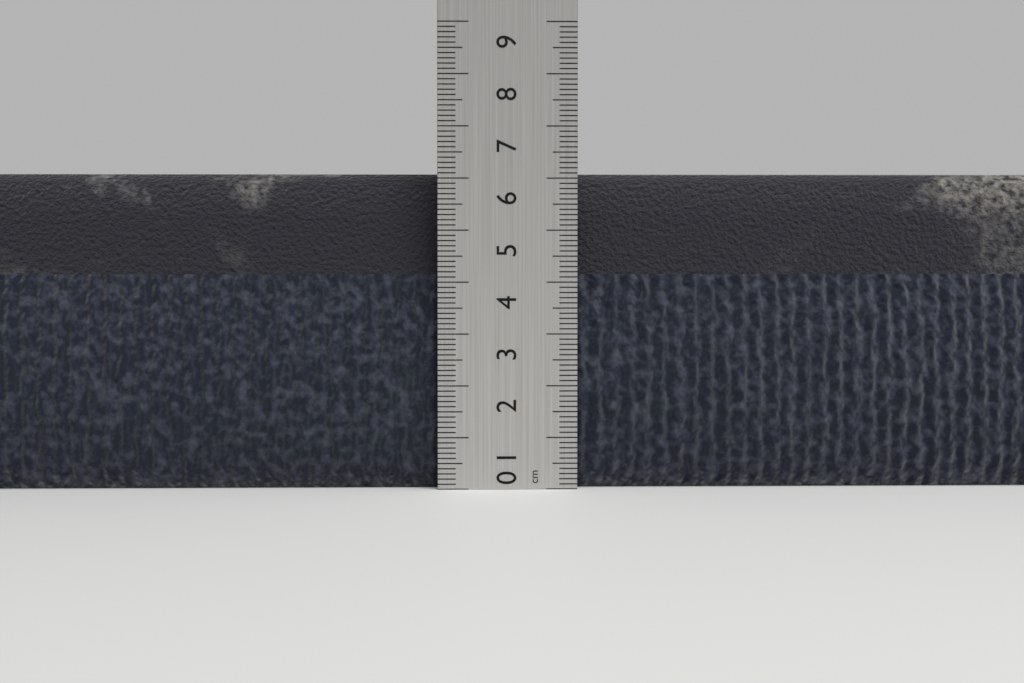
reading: 6.1 cm
